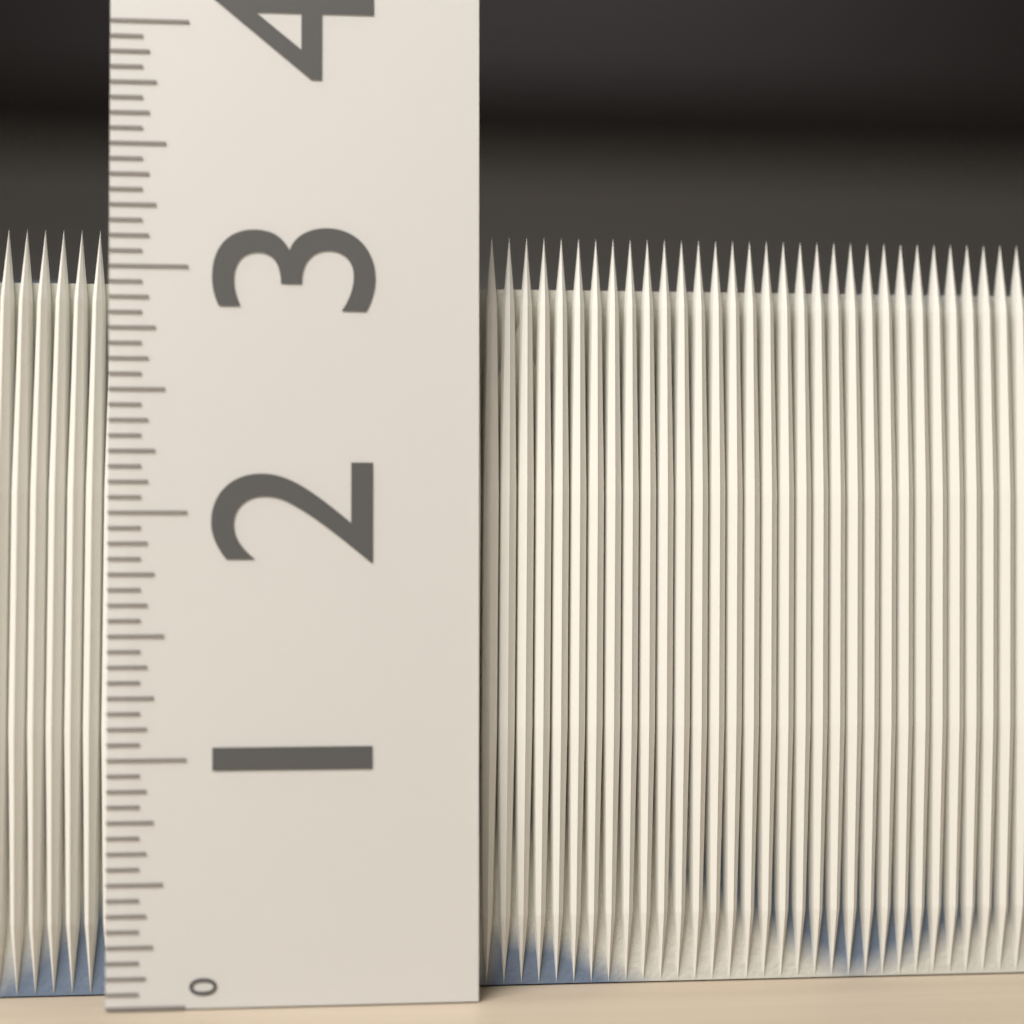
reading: 3.1875 (no unit)
